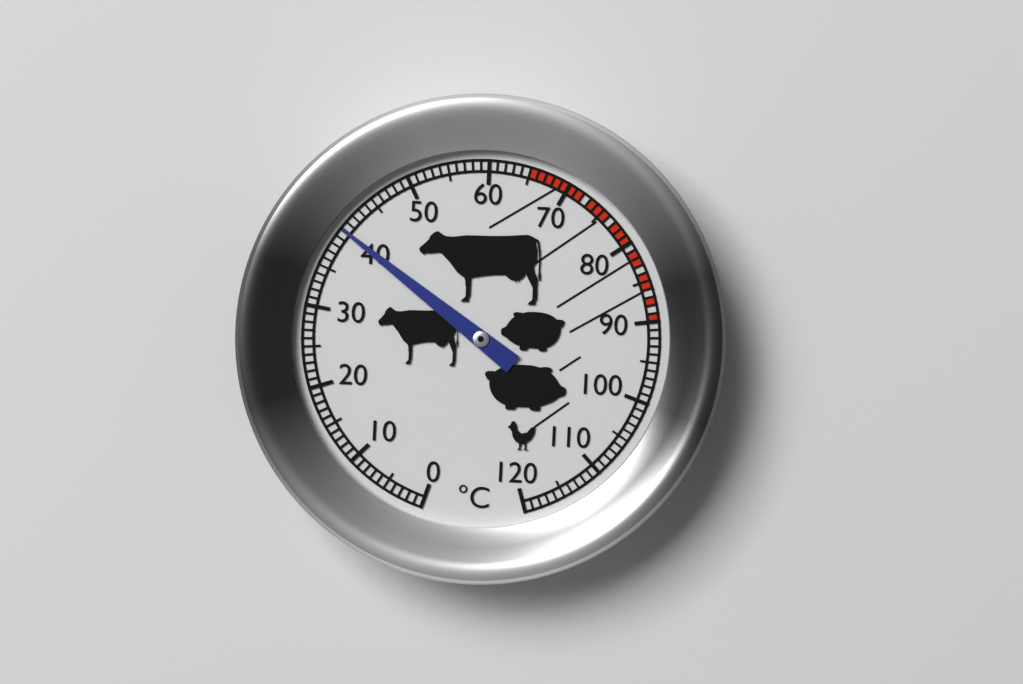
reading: 40 °C
